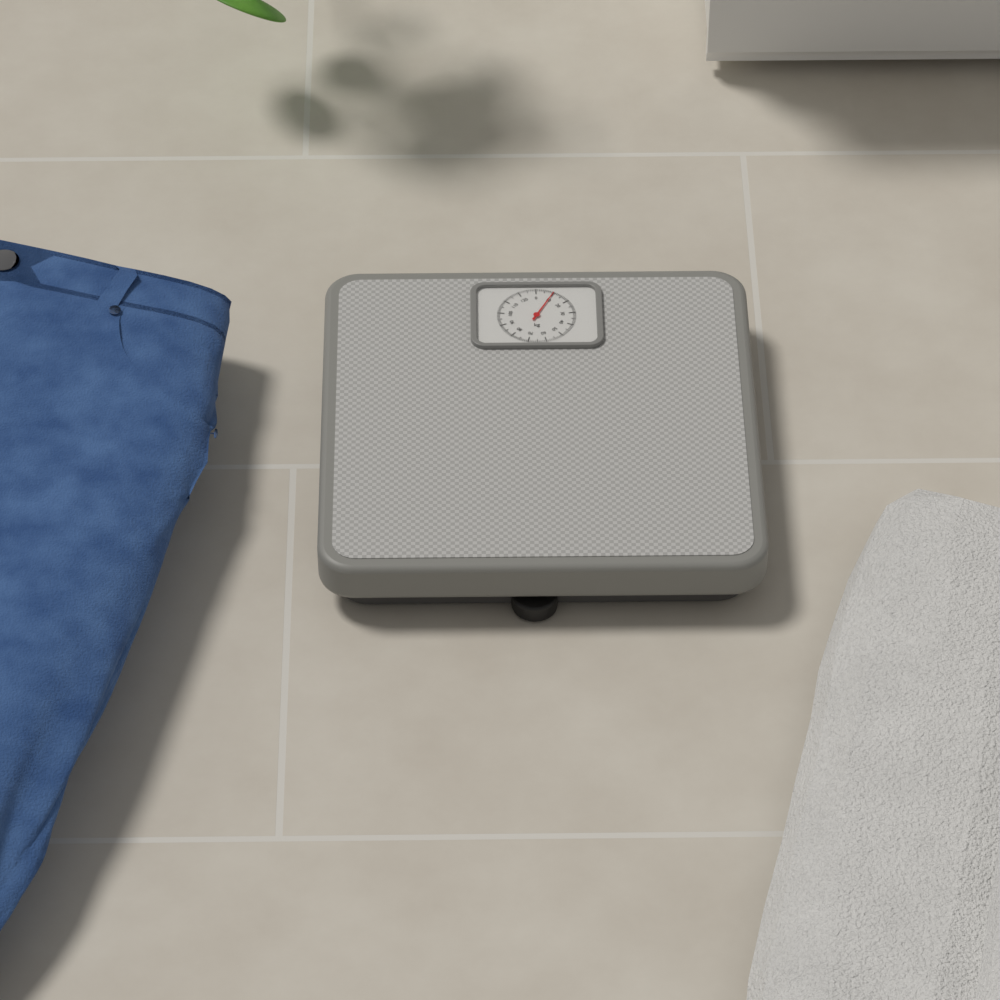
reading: 10 kg
